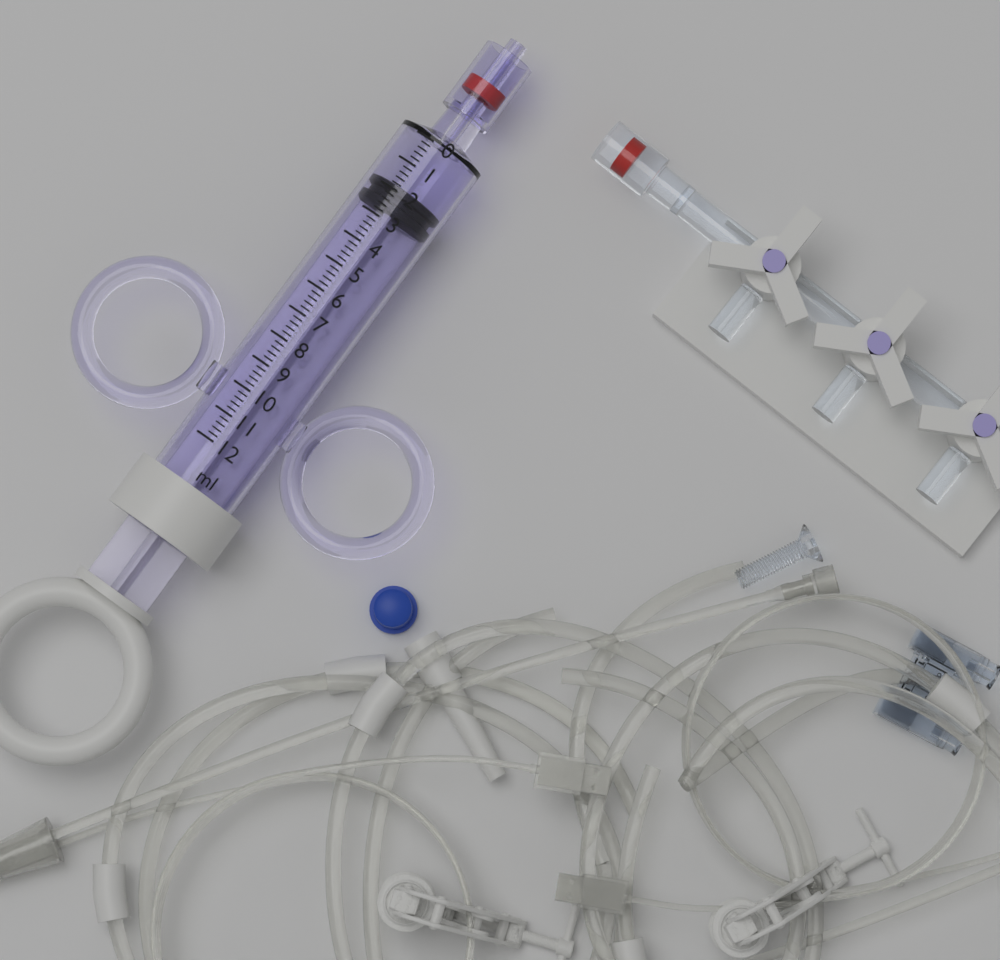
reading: 1.8 ml
